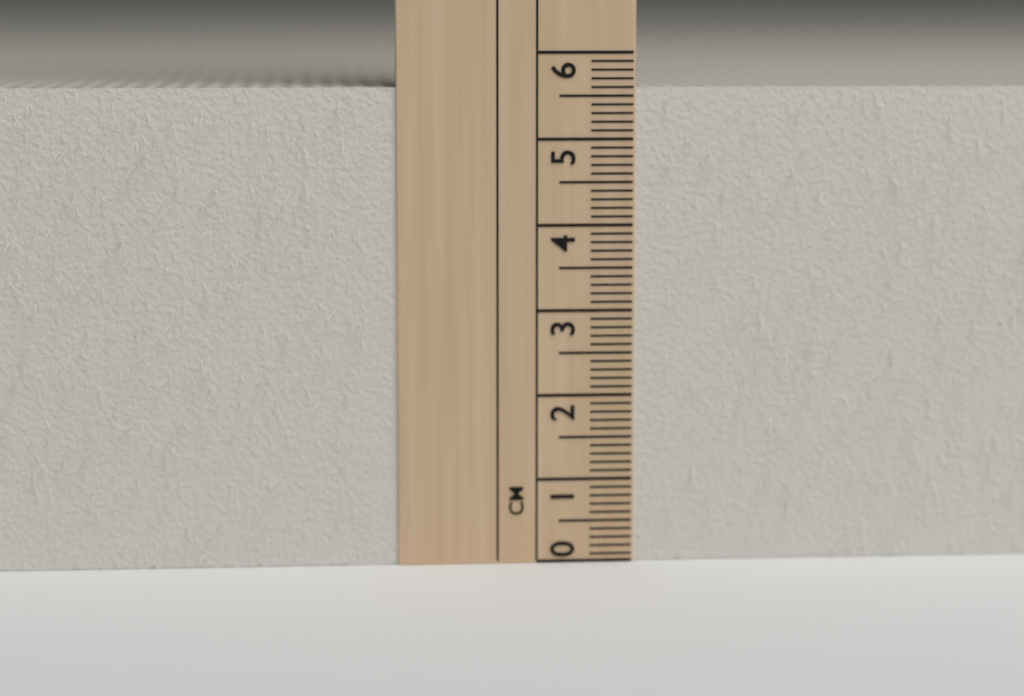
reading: 5.6 cm
